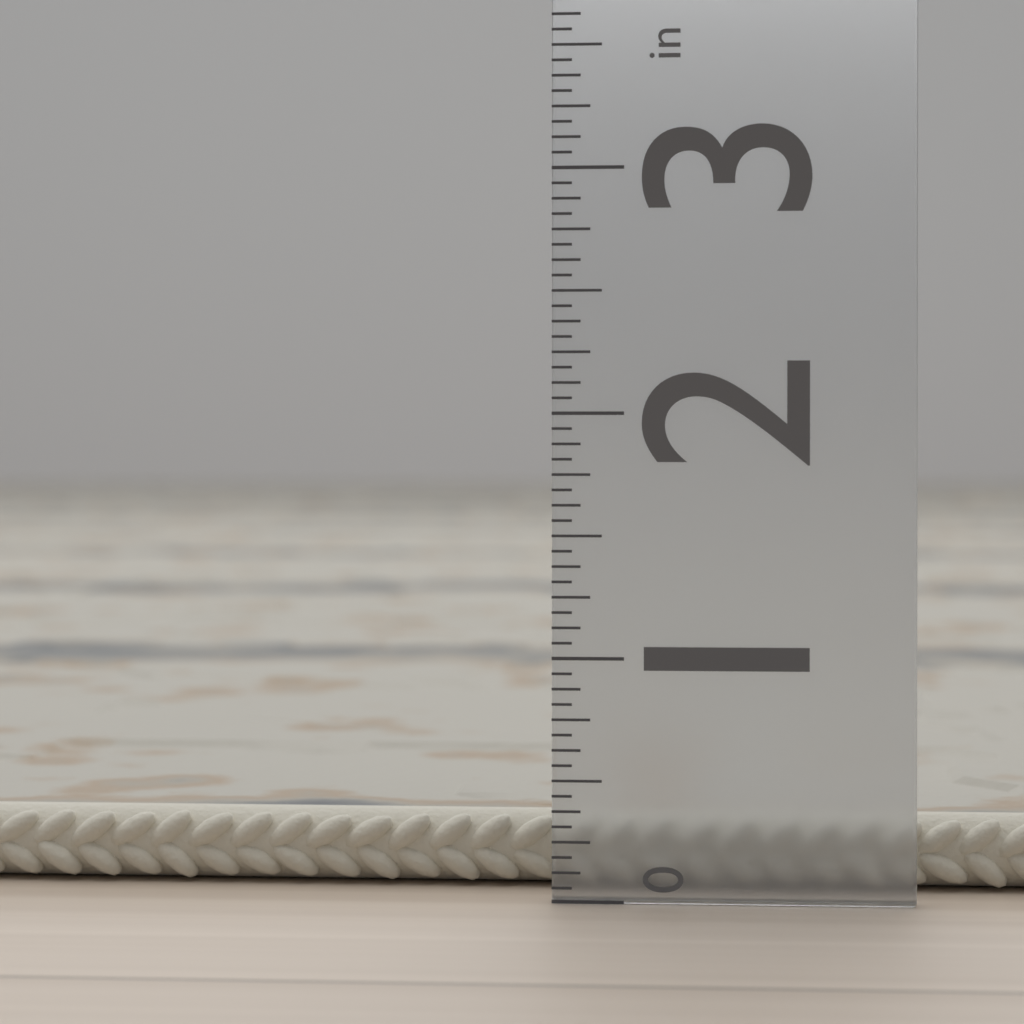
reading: 0.3125 in
